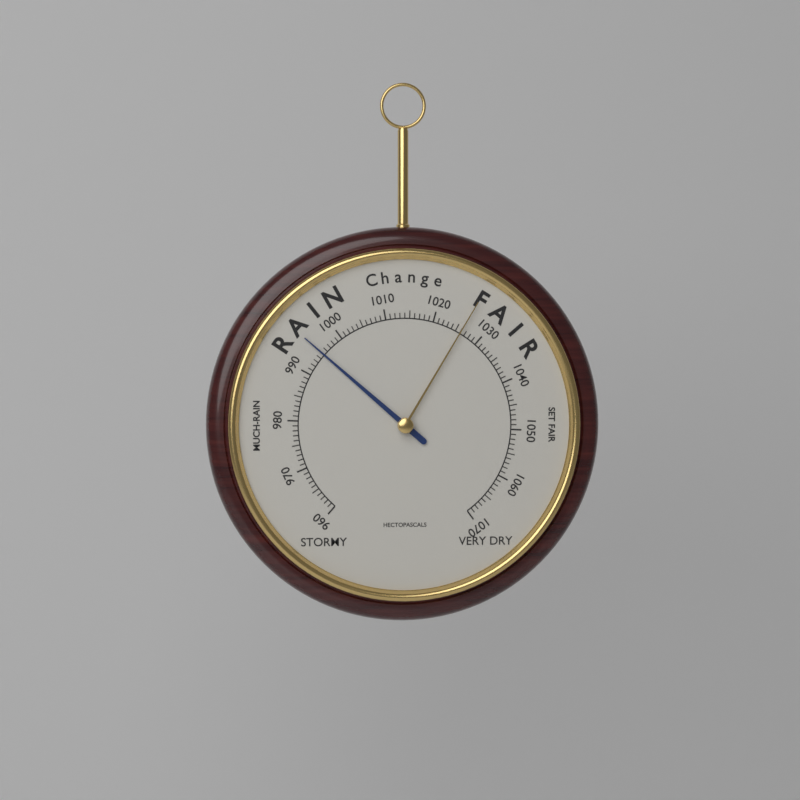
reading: 995 hPa
